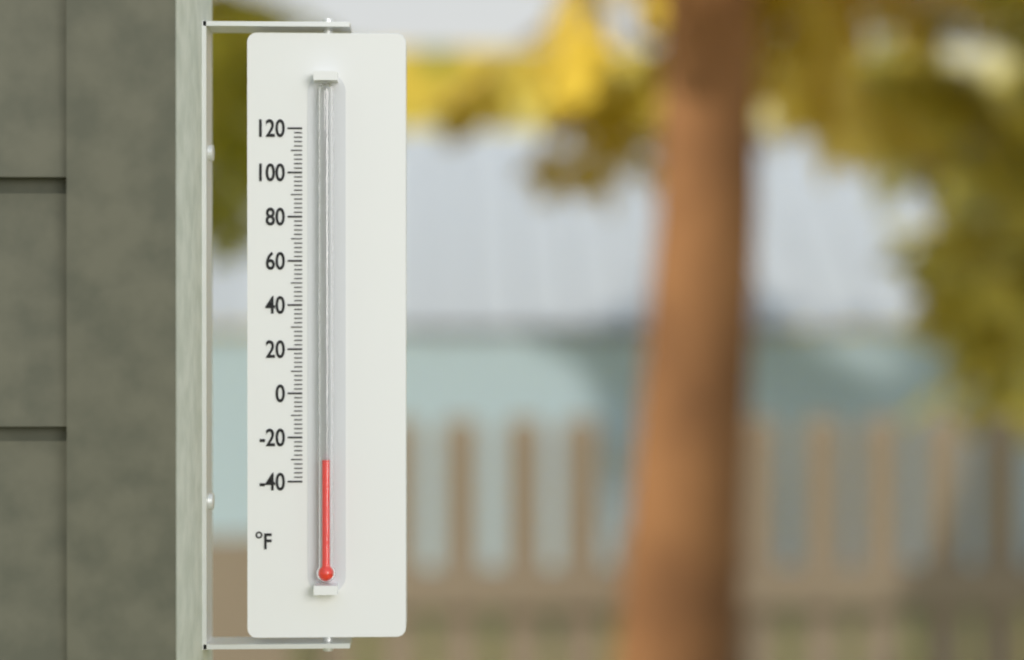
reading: -30 °F
